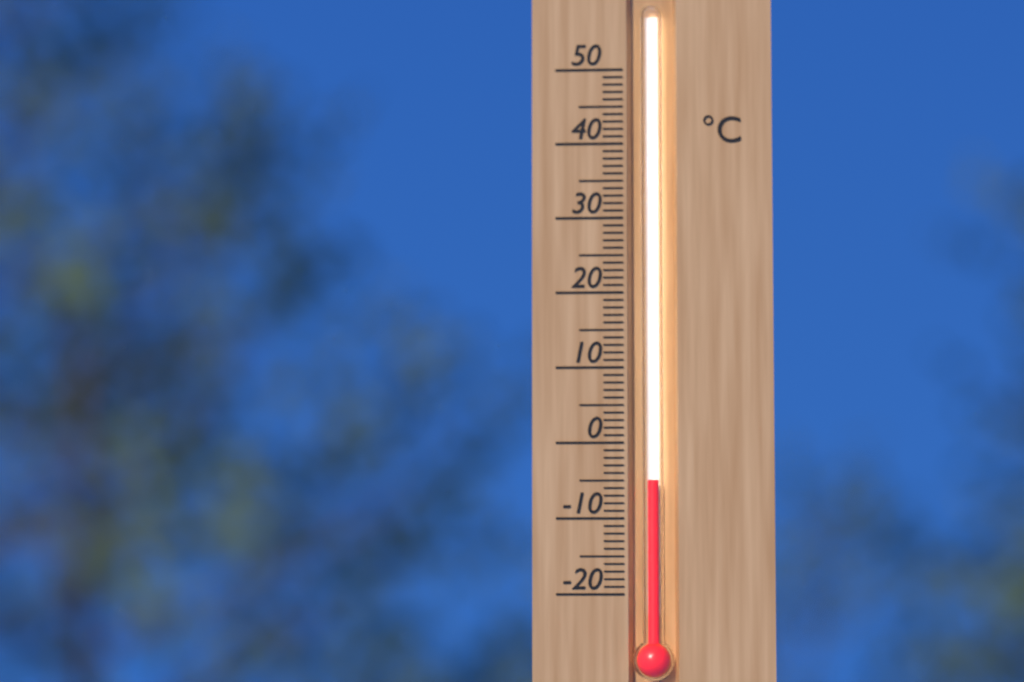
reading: -5 °C
